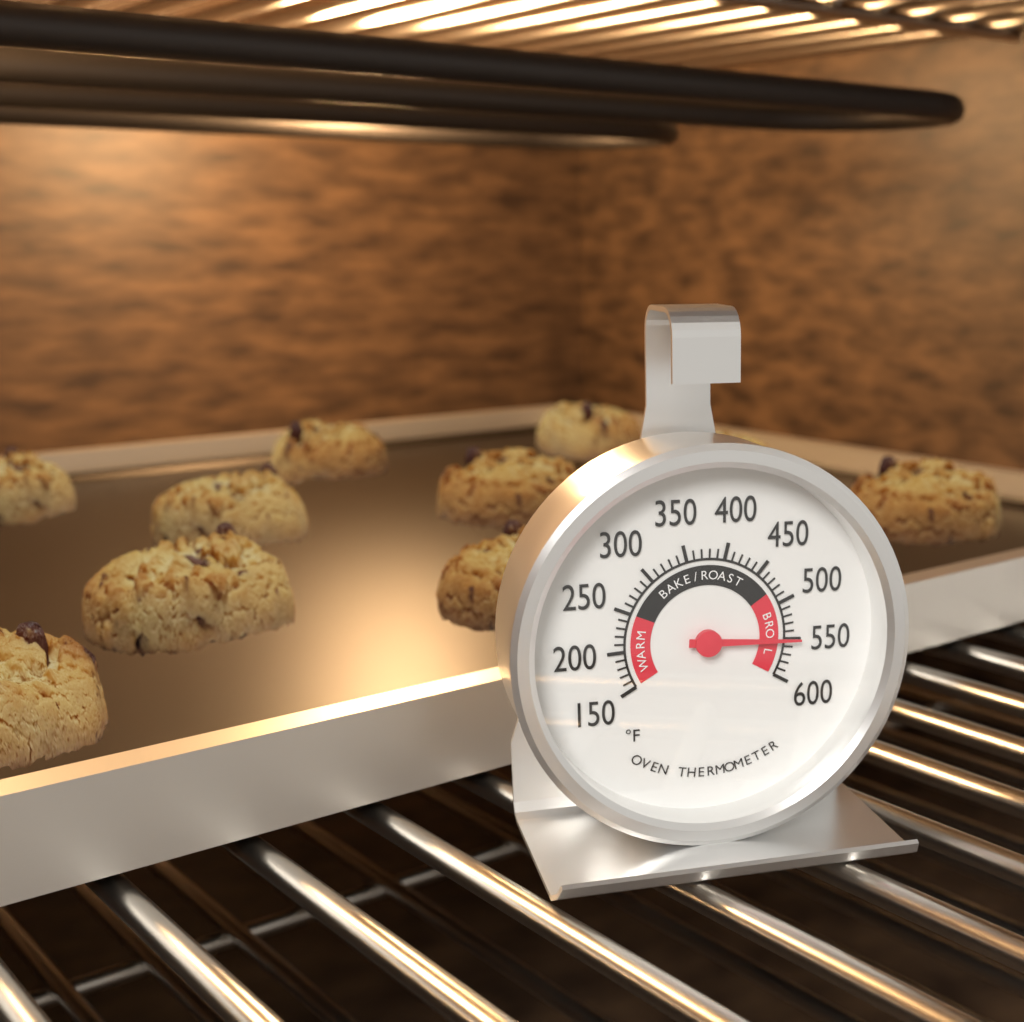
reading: 550 °F
